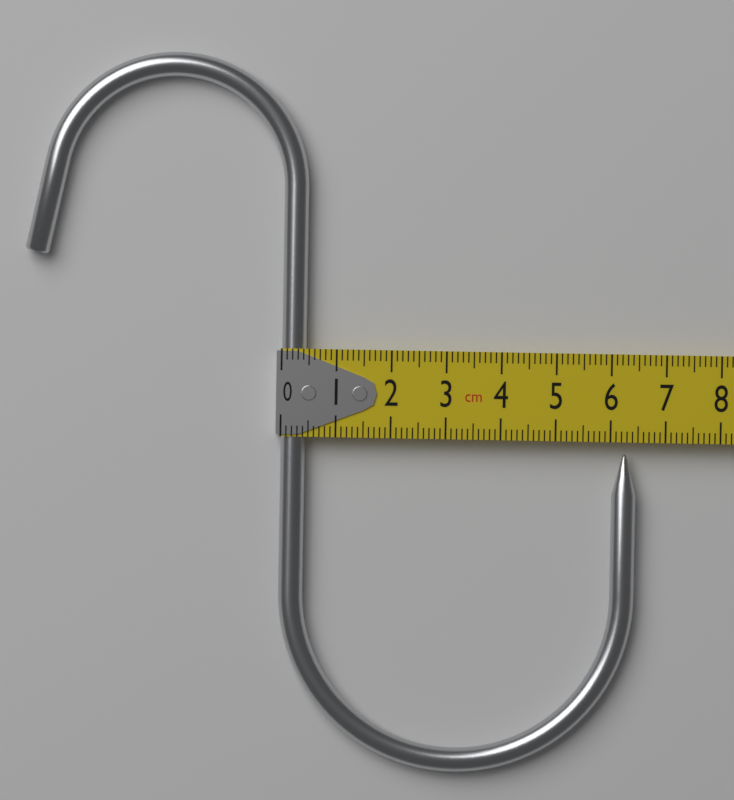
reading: 6.5 cm
